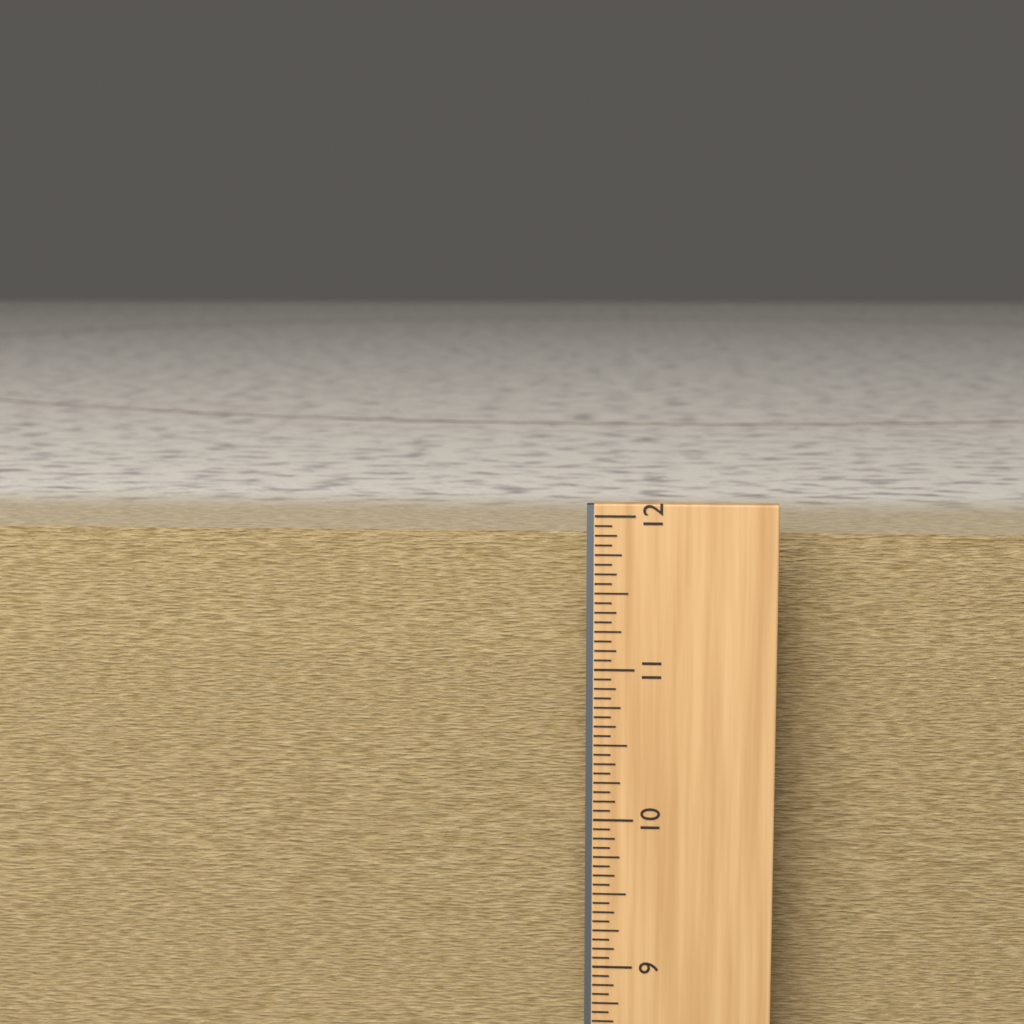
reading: 11.8125 in
